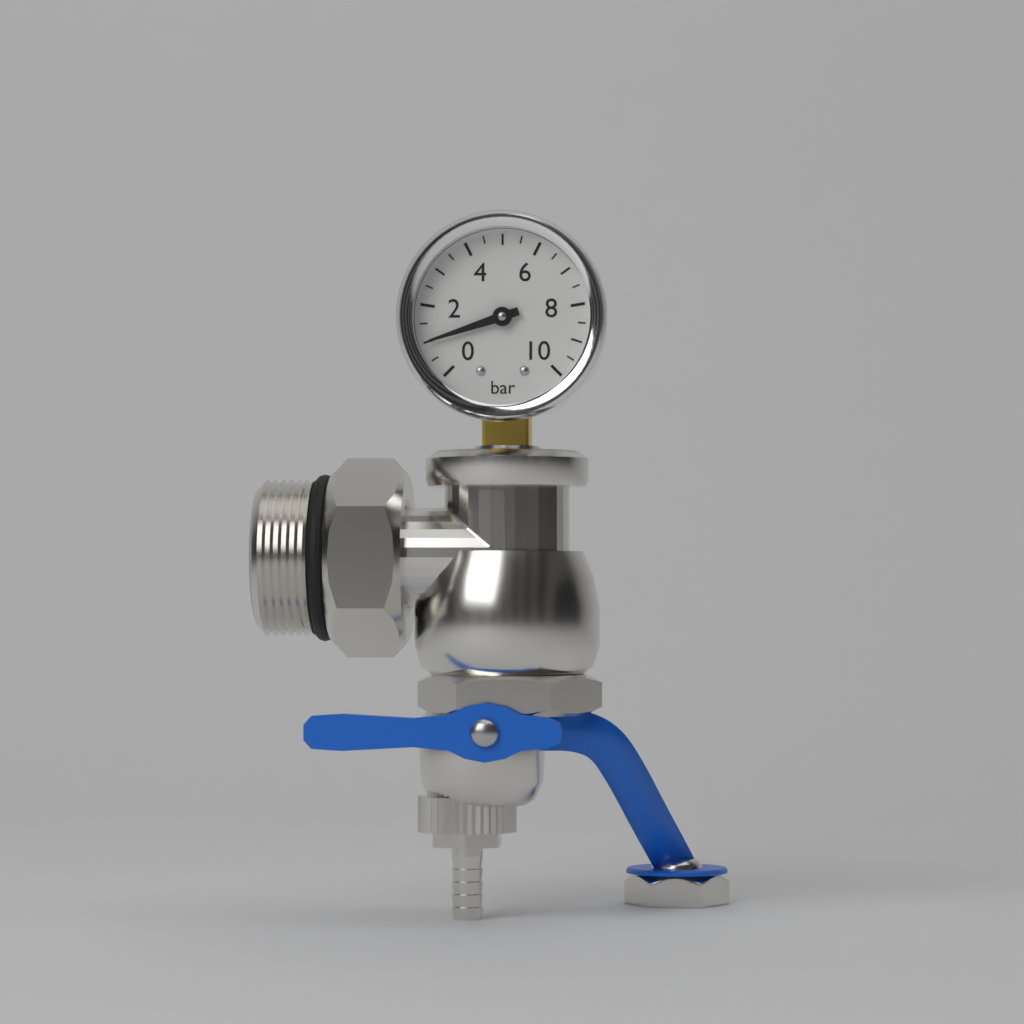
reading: 1.0 bar
